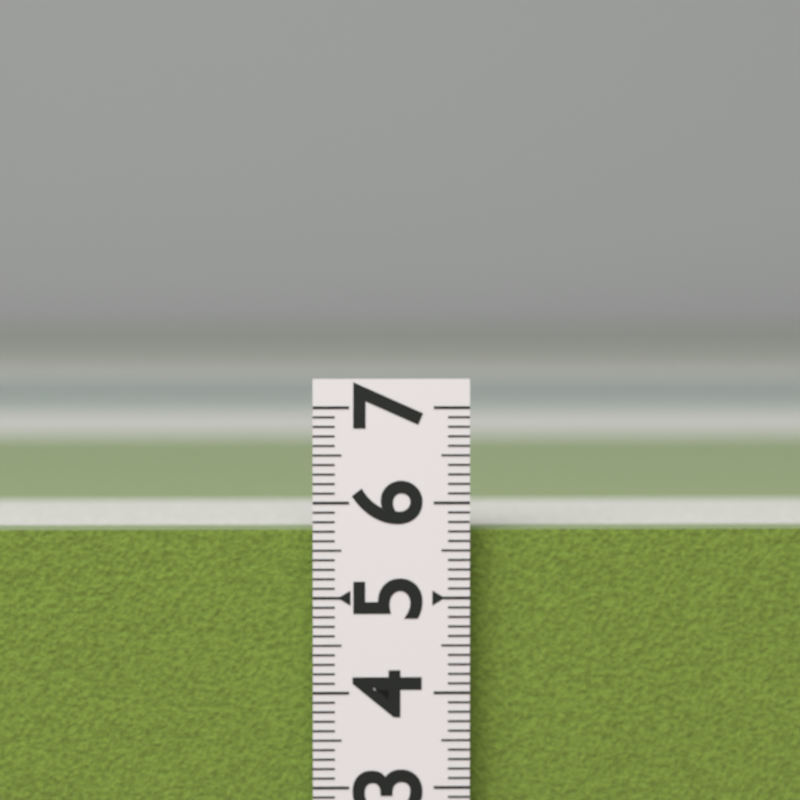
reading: 5.7 (no unit)
